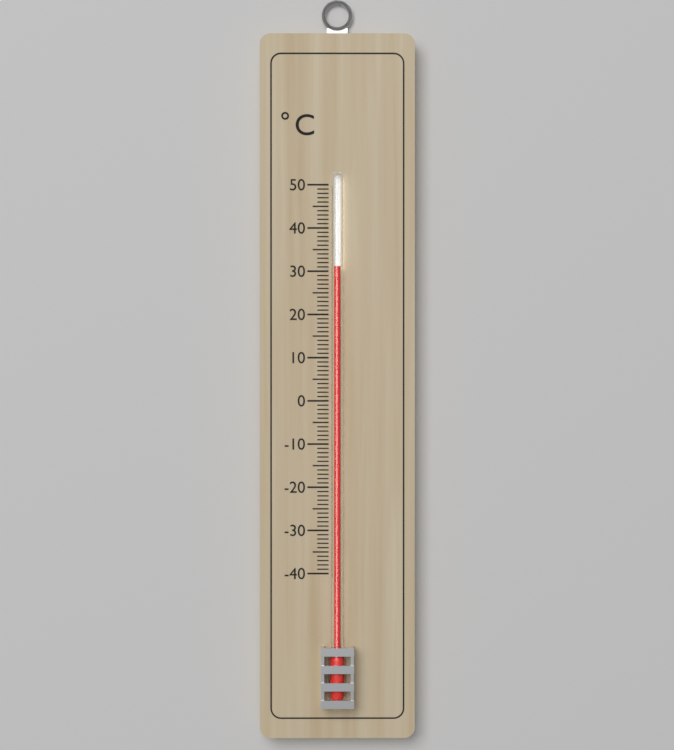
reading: 31 °C
